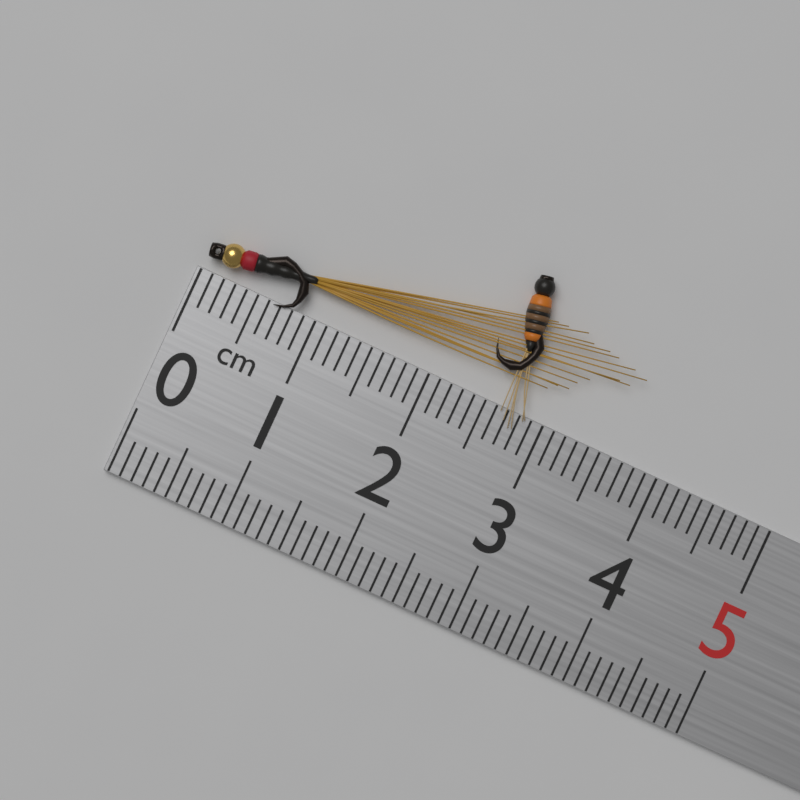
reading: 3.6 cm
